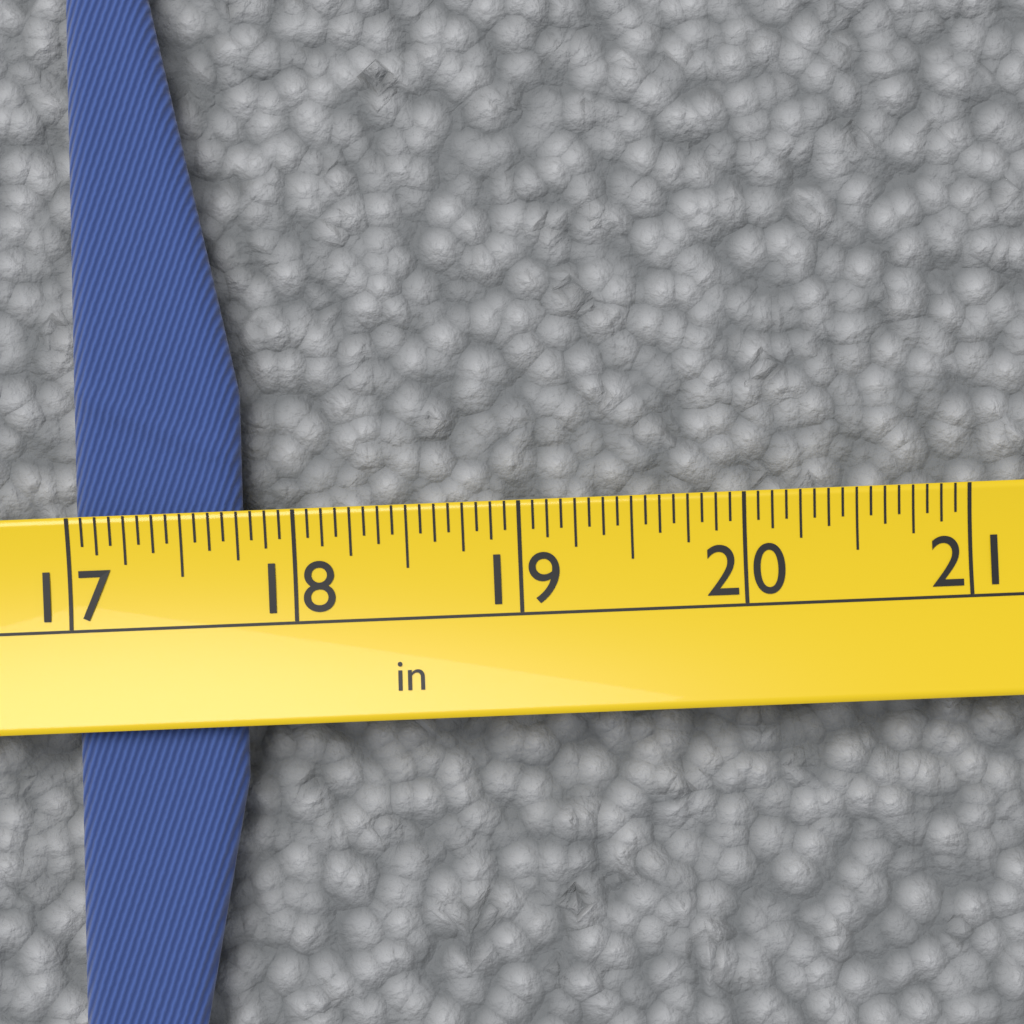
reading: 17.7500 in
